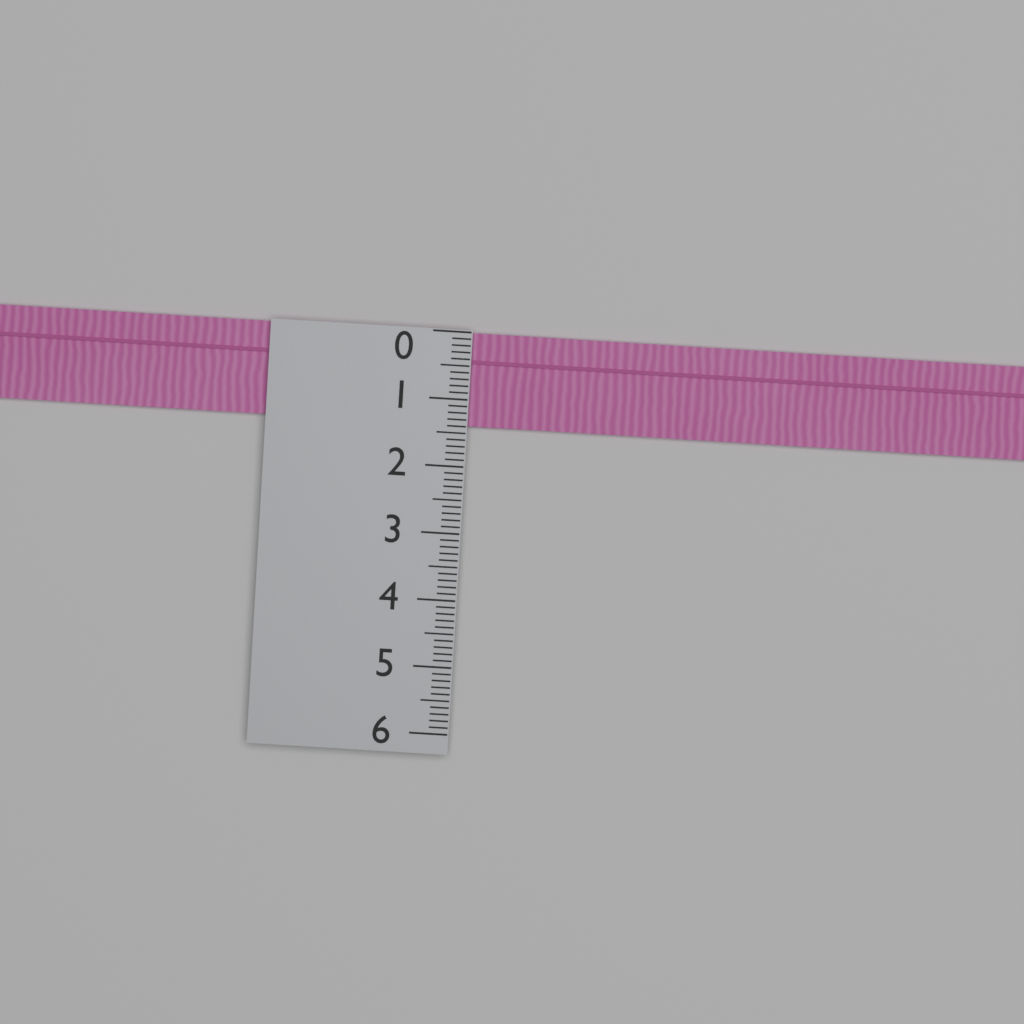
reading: 1.4 (no unit)
